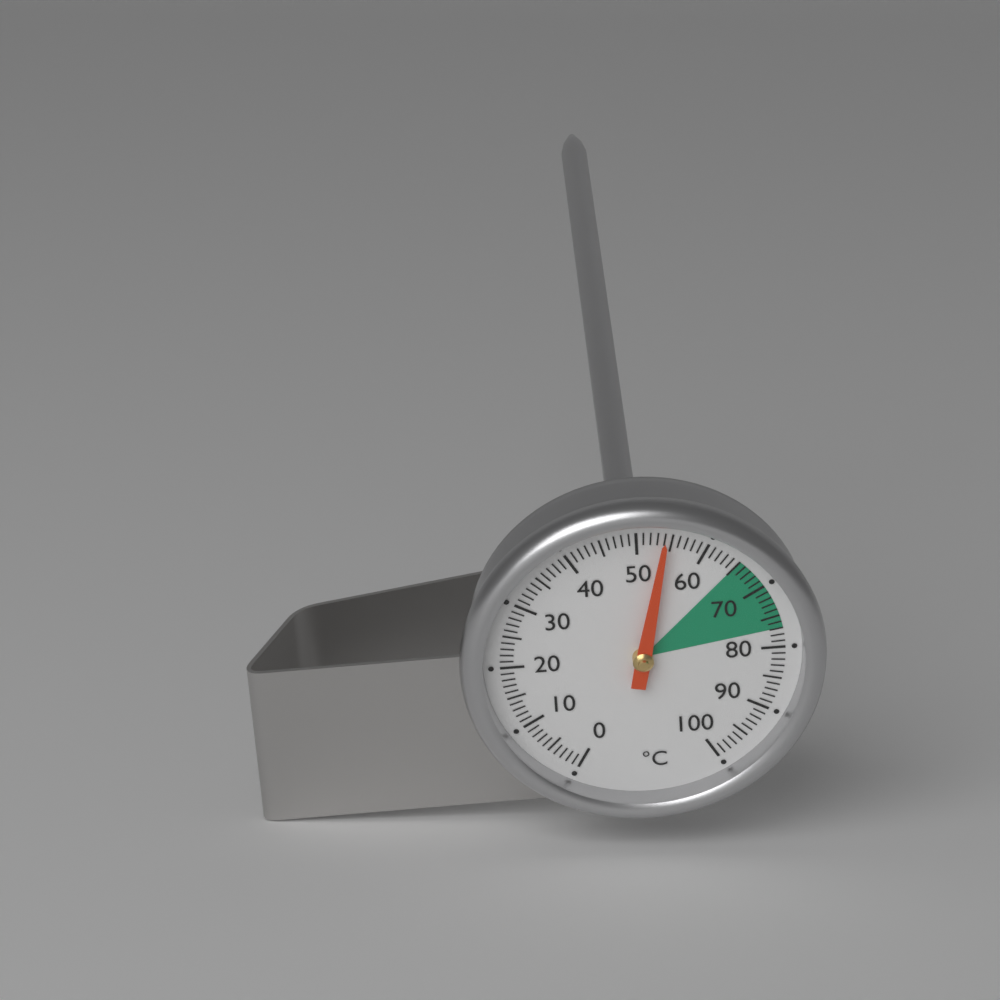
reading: 54 °C
